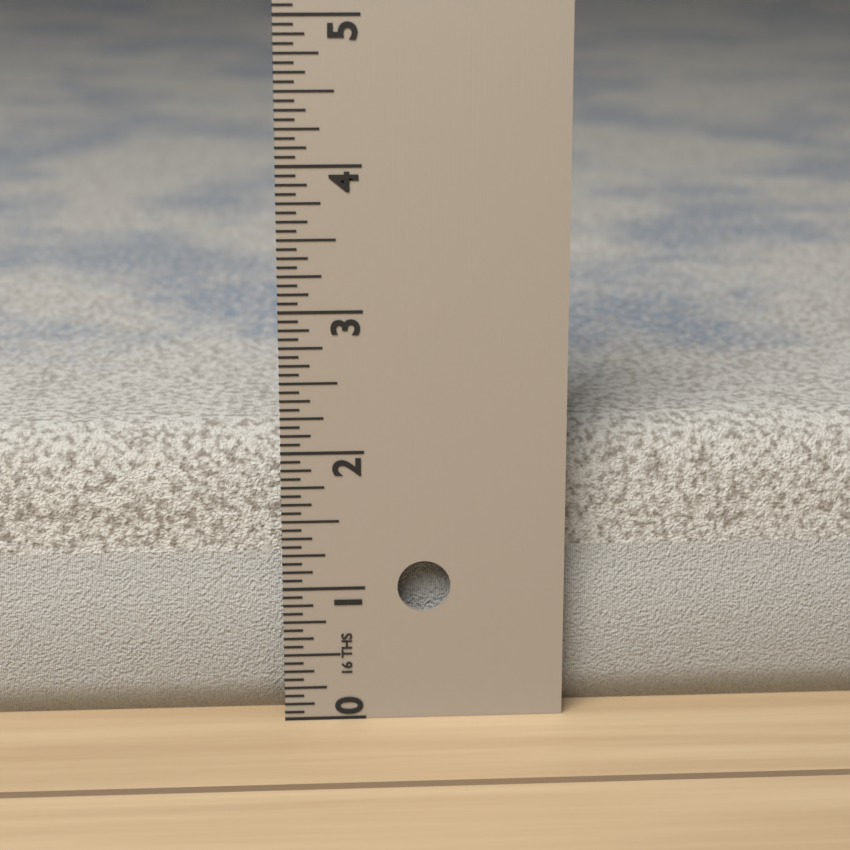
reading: 2.0625 in
